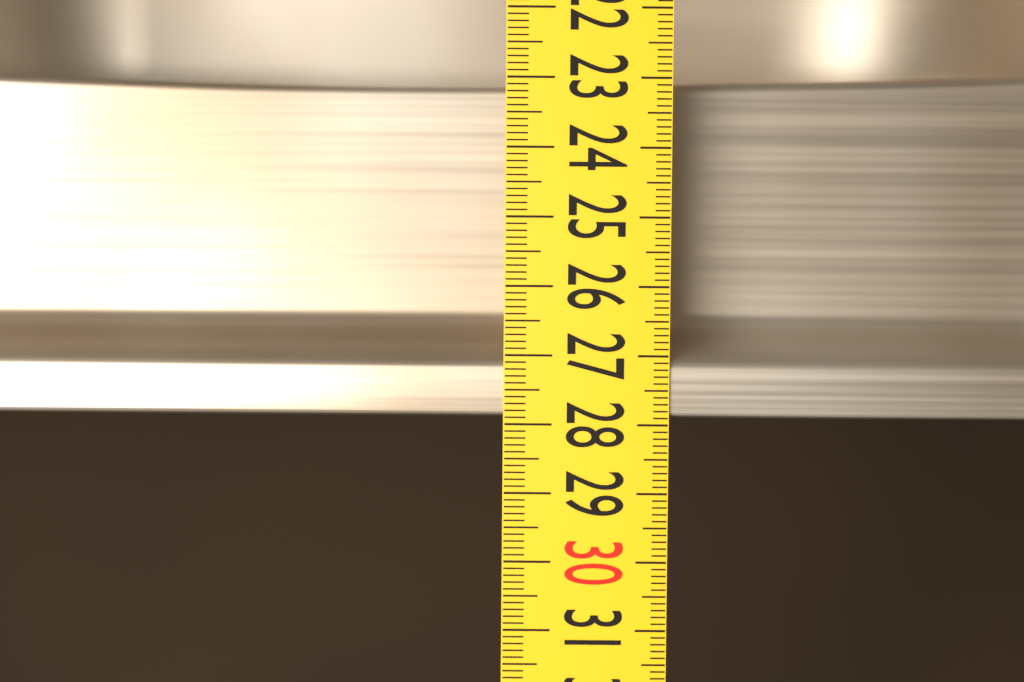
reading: 27.9 (no unit)
